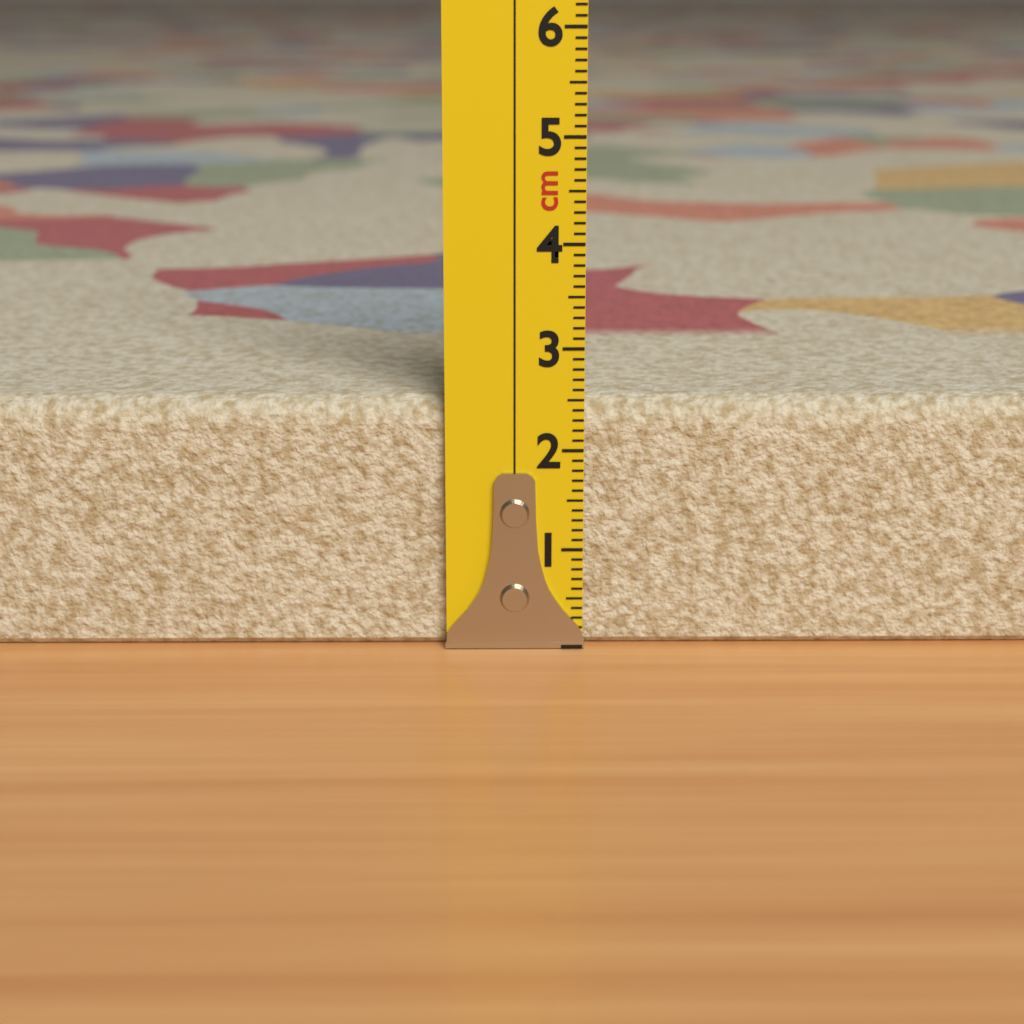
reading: 2.5 cm
